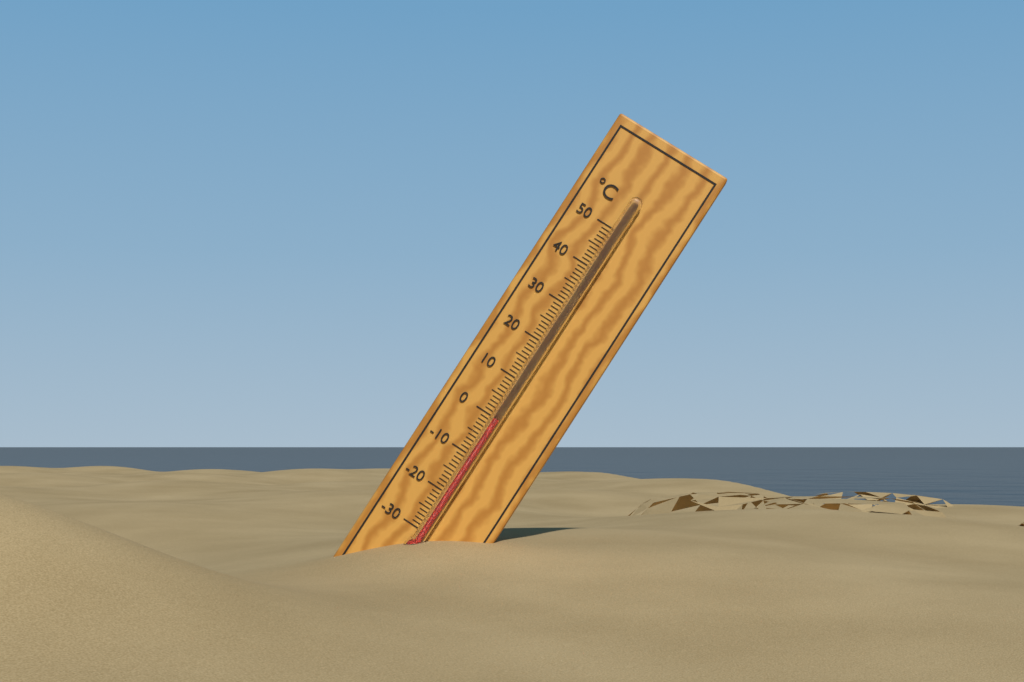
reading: 0 °C
